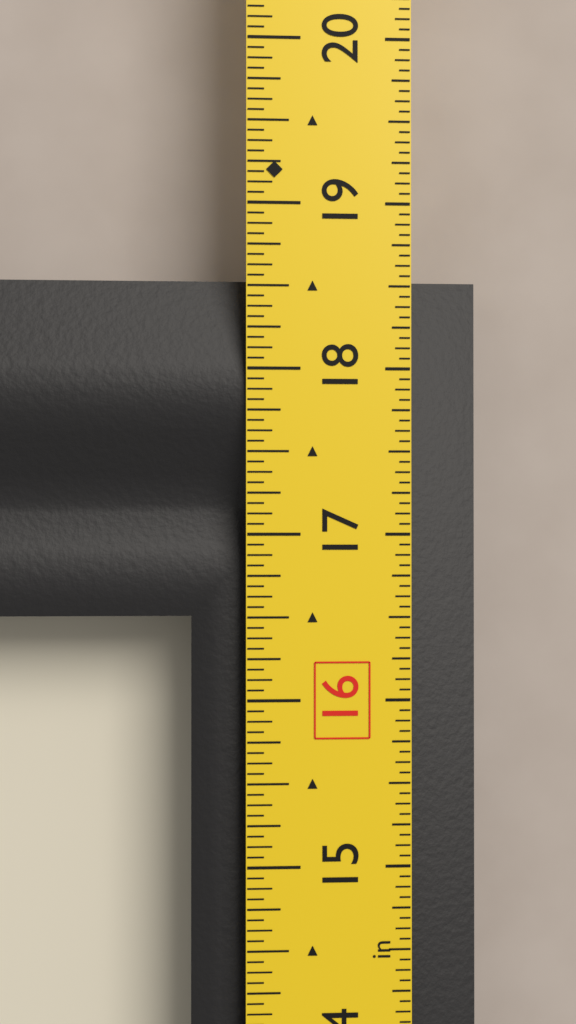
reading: 18.5625 in
